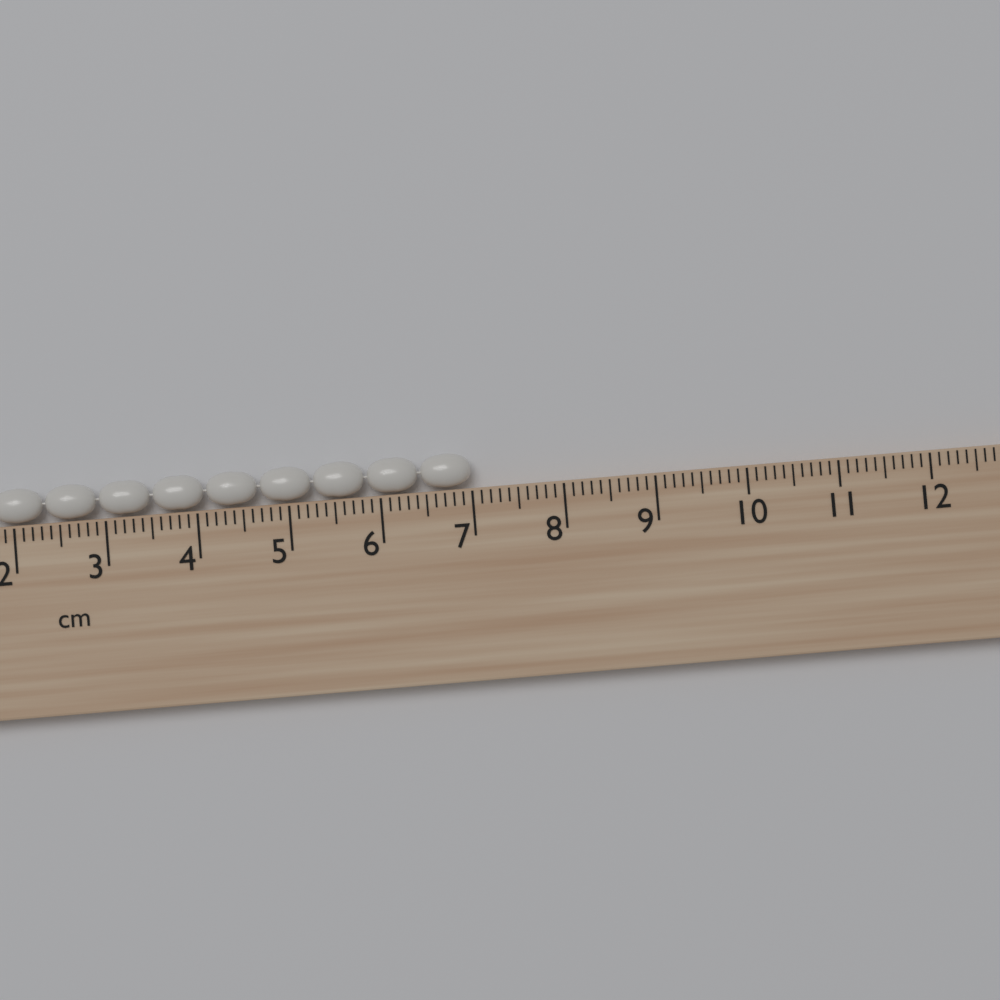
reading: 7.0 cm
